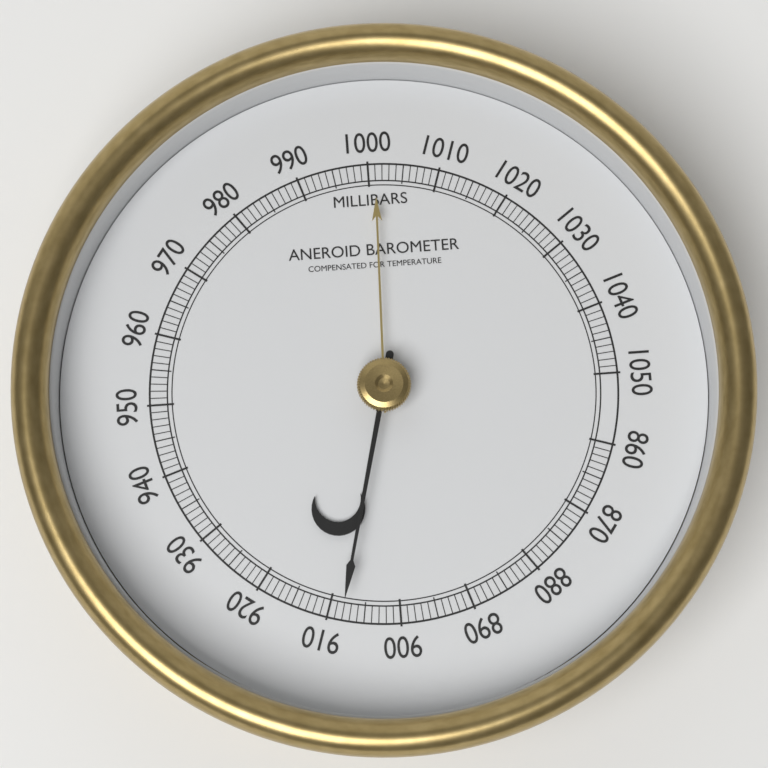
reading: 908 mbar
